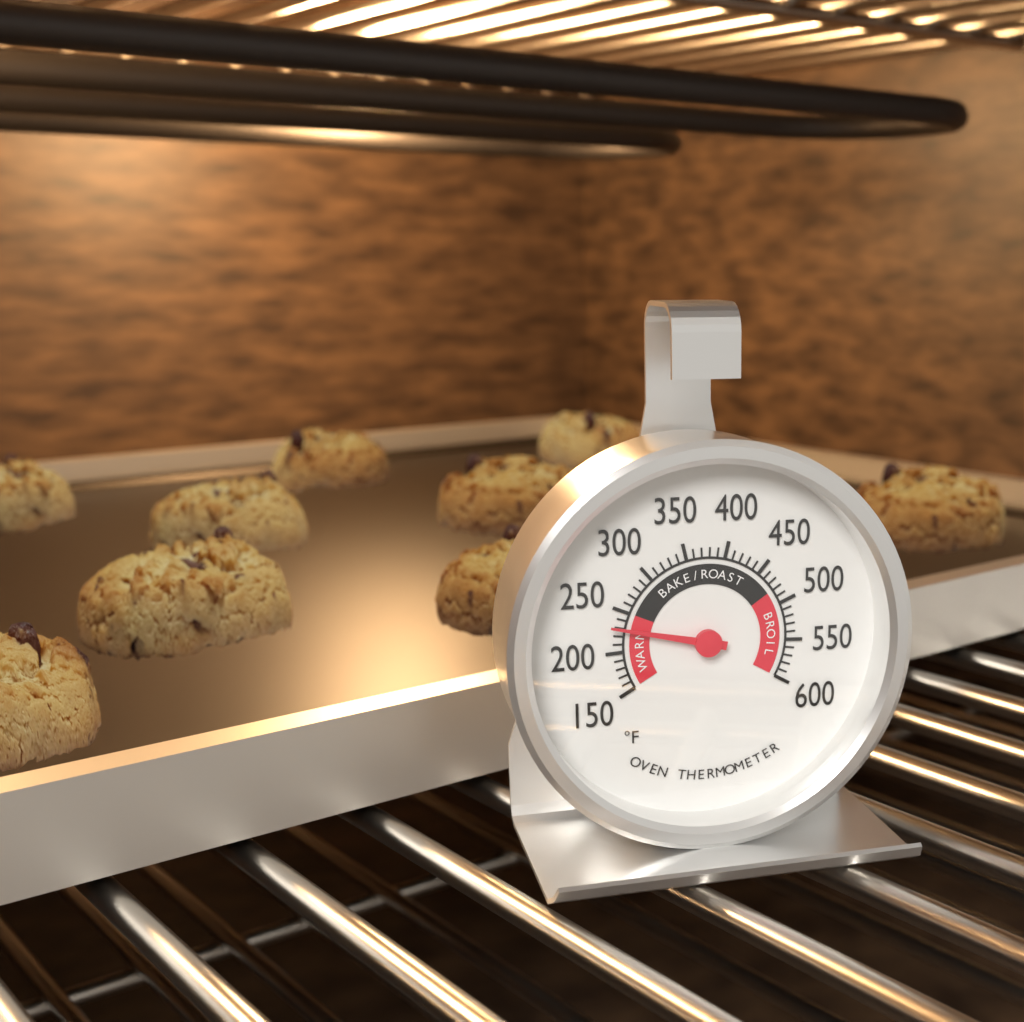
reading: 230 °F
